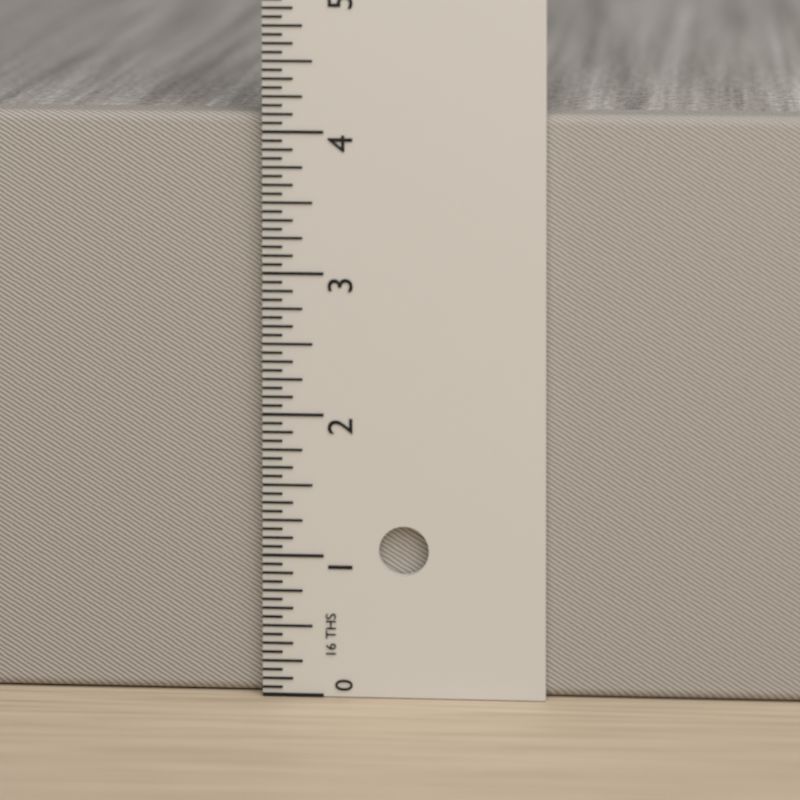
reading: 4.1250 in
